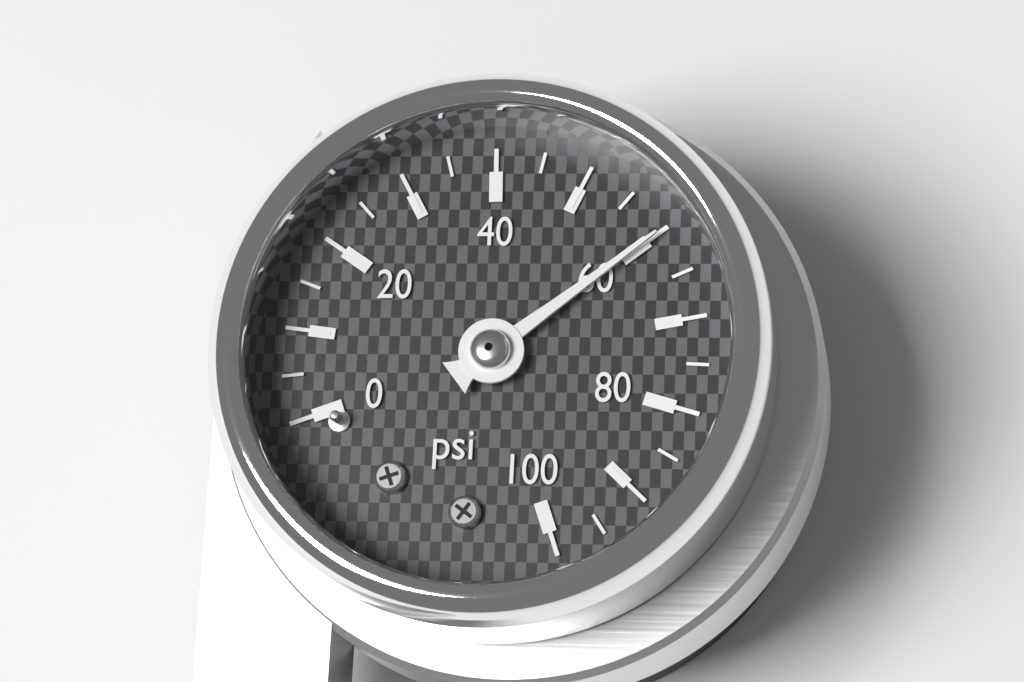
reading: 60 psi
